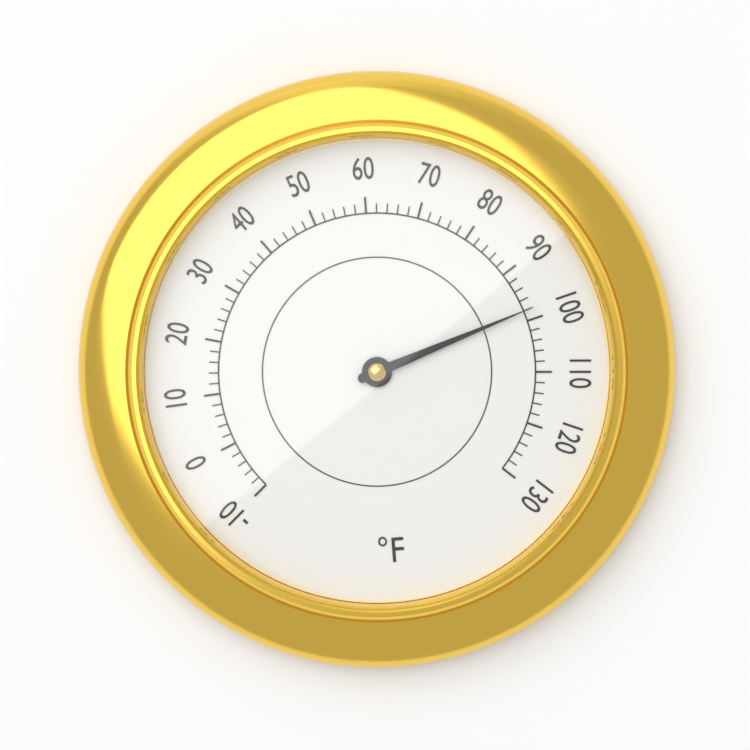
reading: 98 °F
